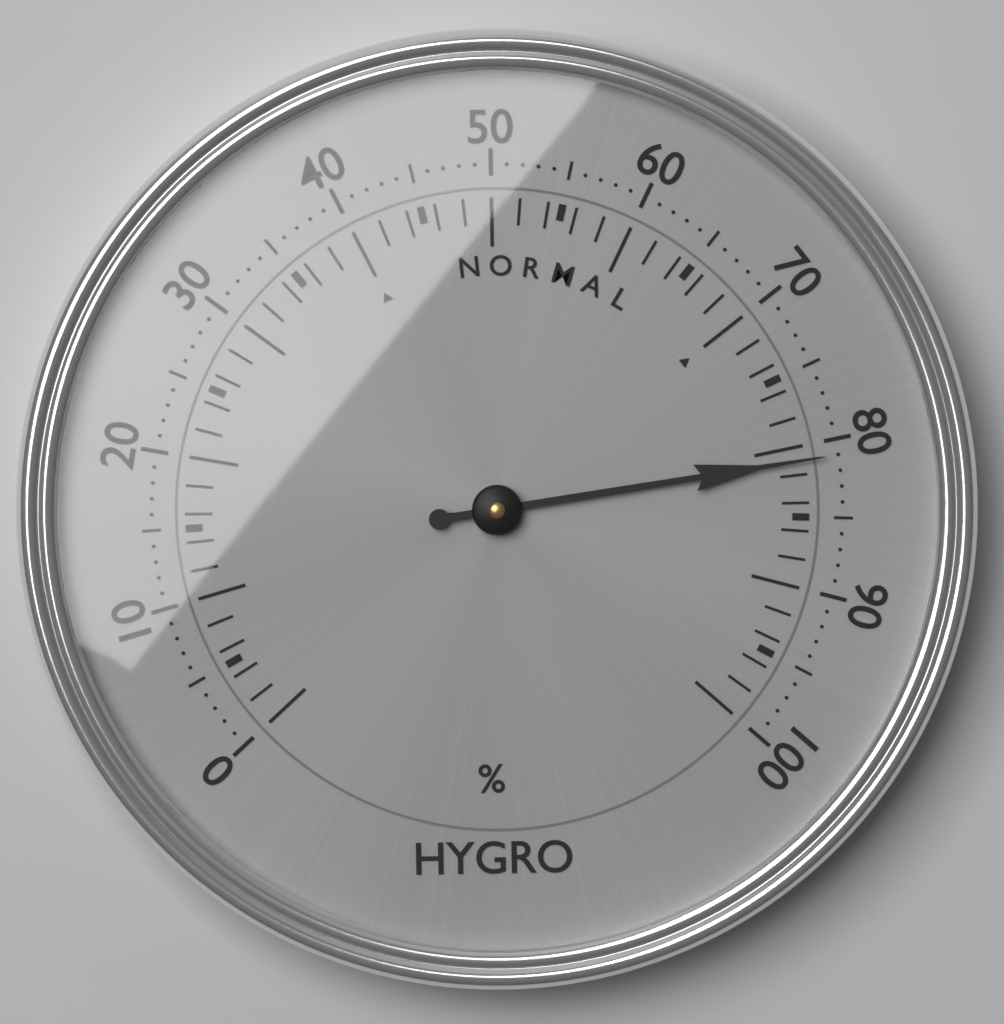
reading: 81 %
